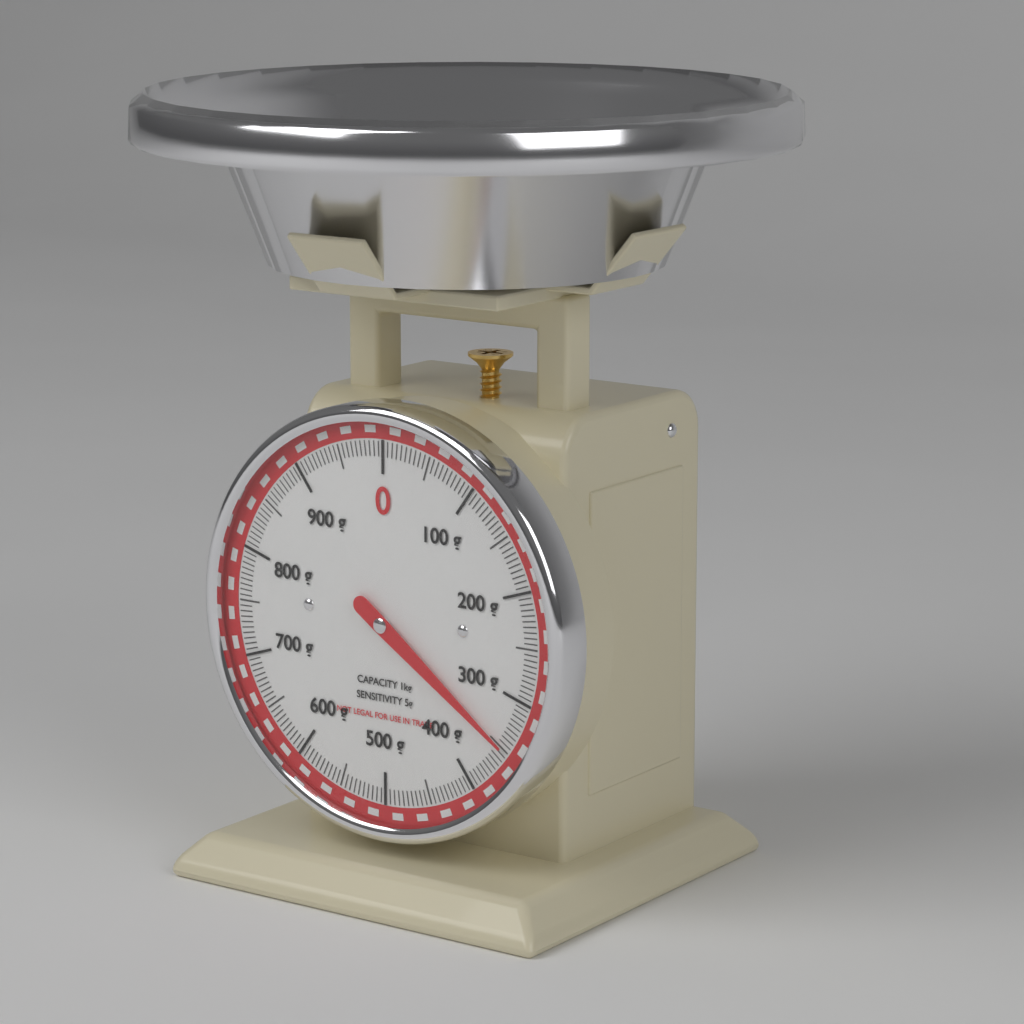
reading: 350 g
